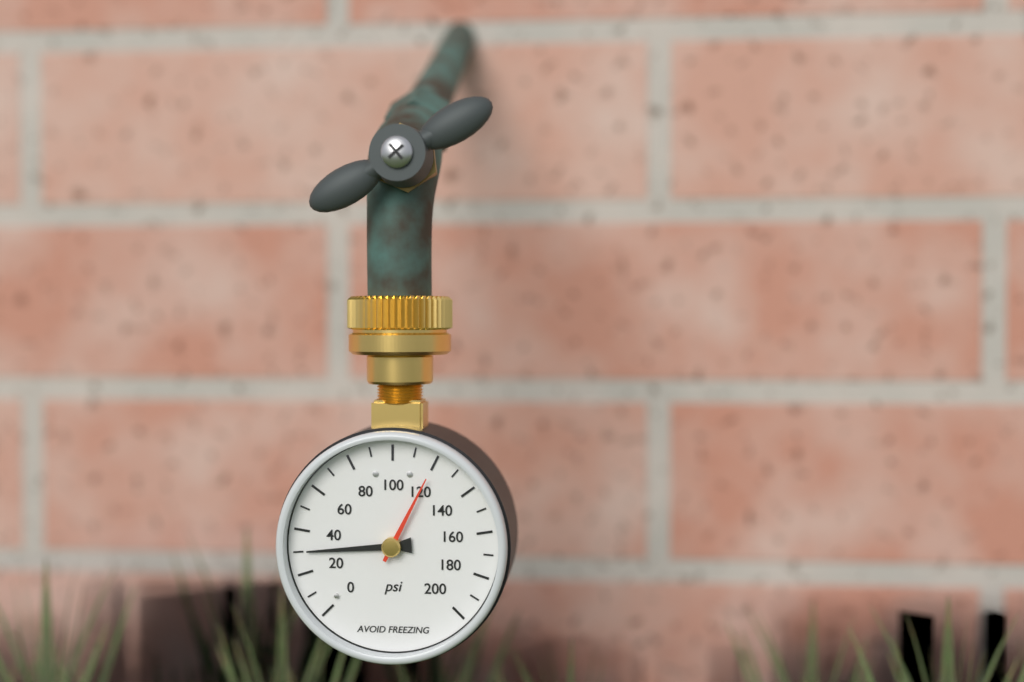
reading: 30 psi
